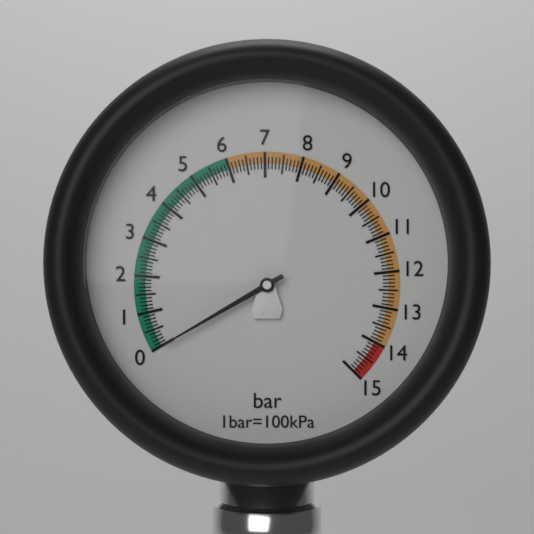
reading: 0.0 bar
